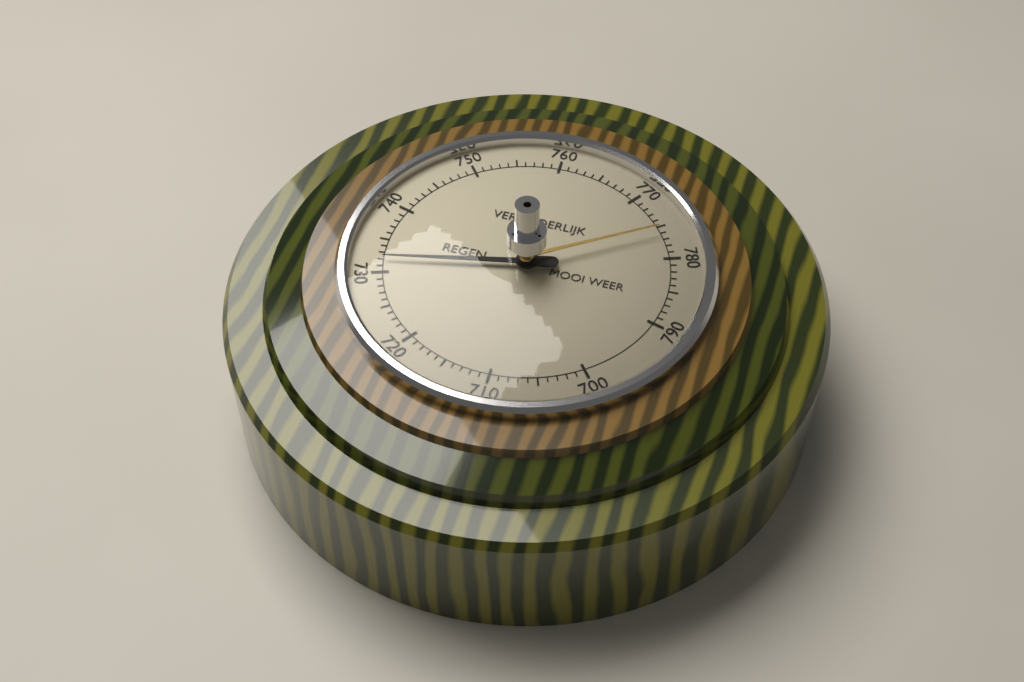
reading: 732 (no unit)
